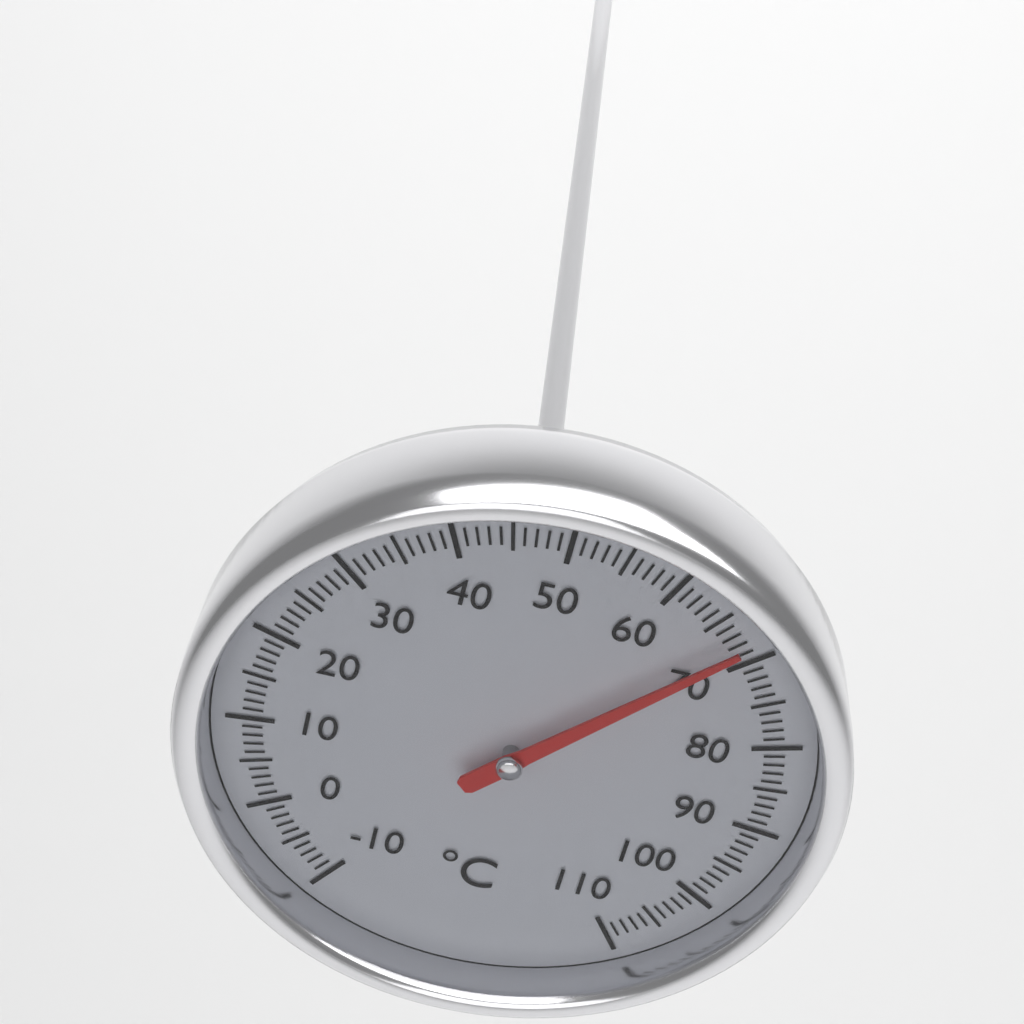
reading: 68 °C
